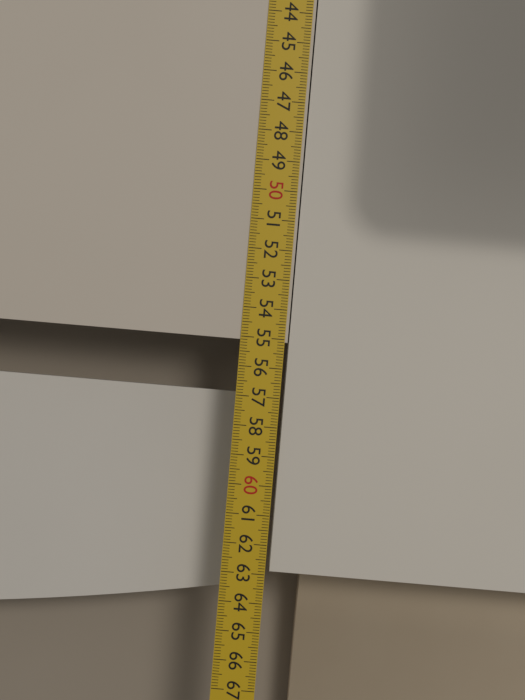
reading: 55.1 cm
